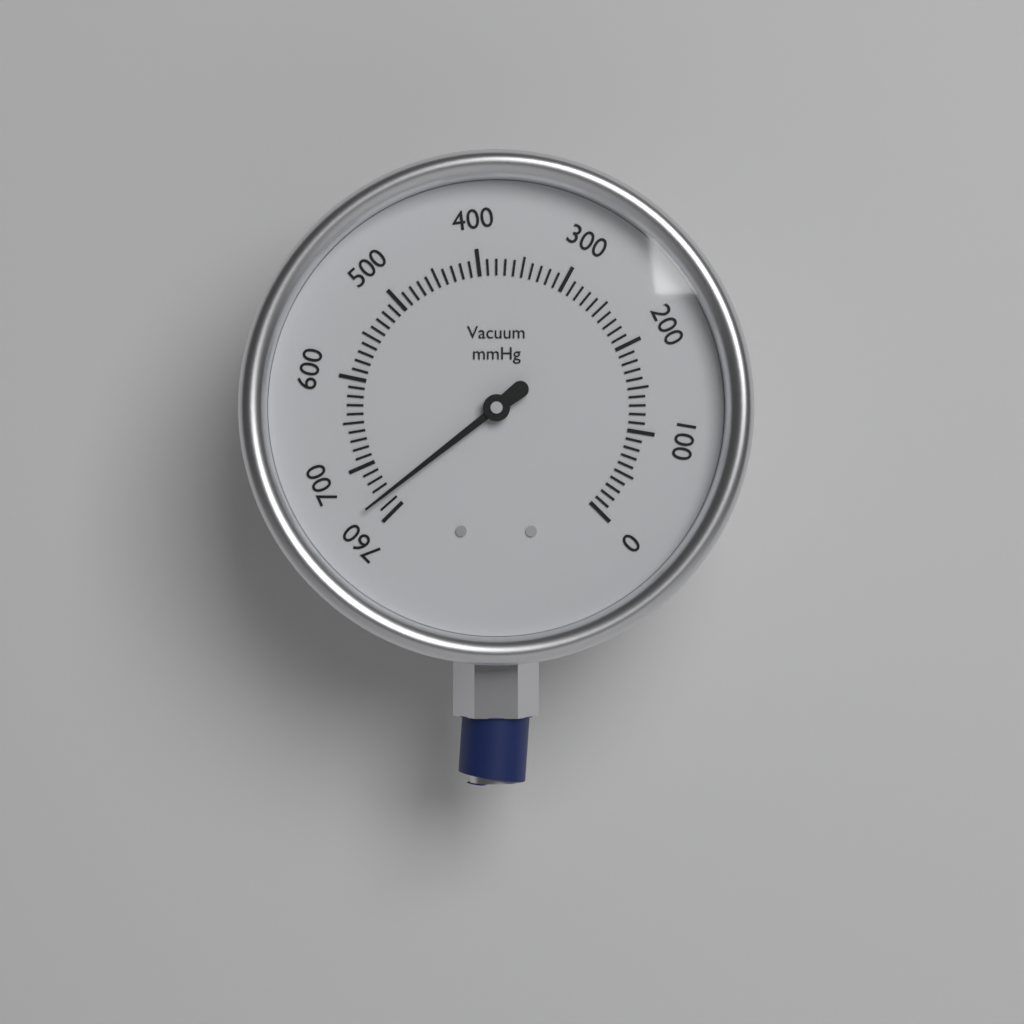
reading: 740 mmHg
